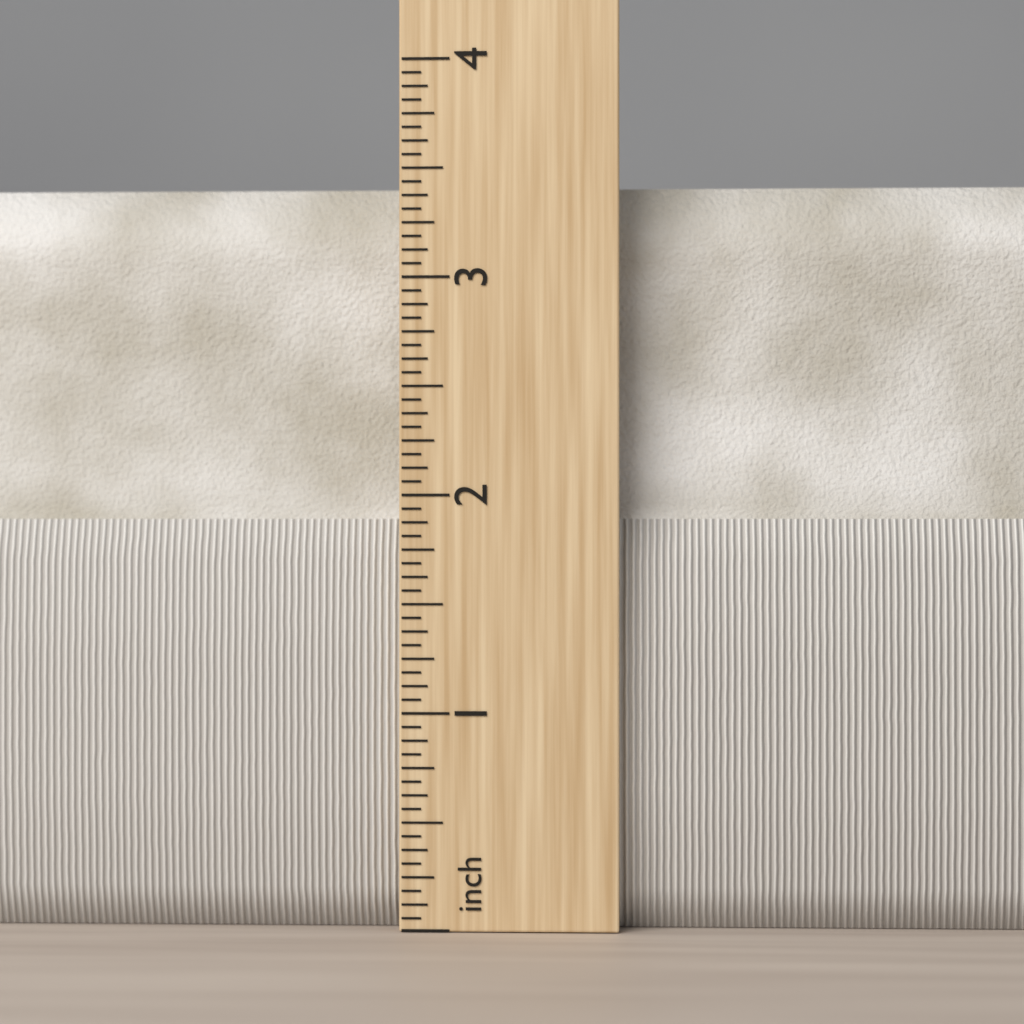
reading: 3.4375 in
